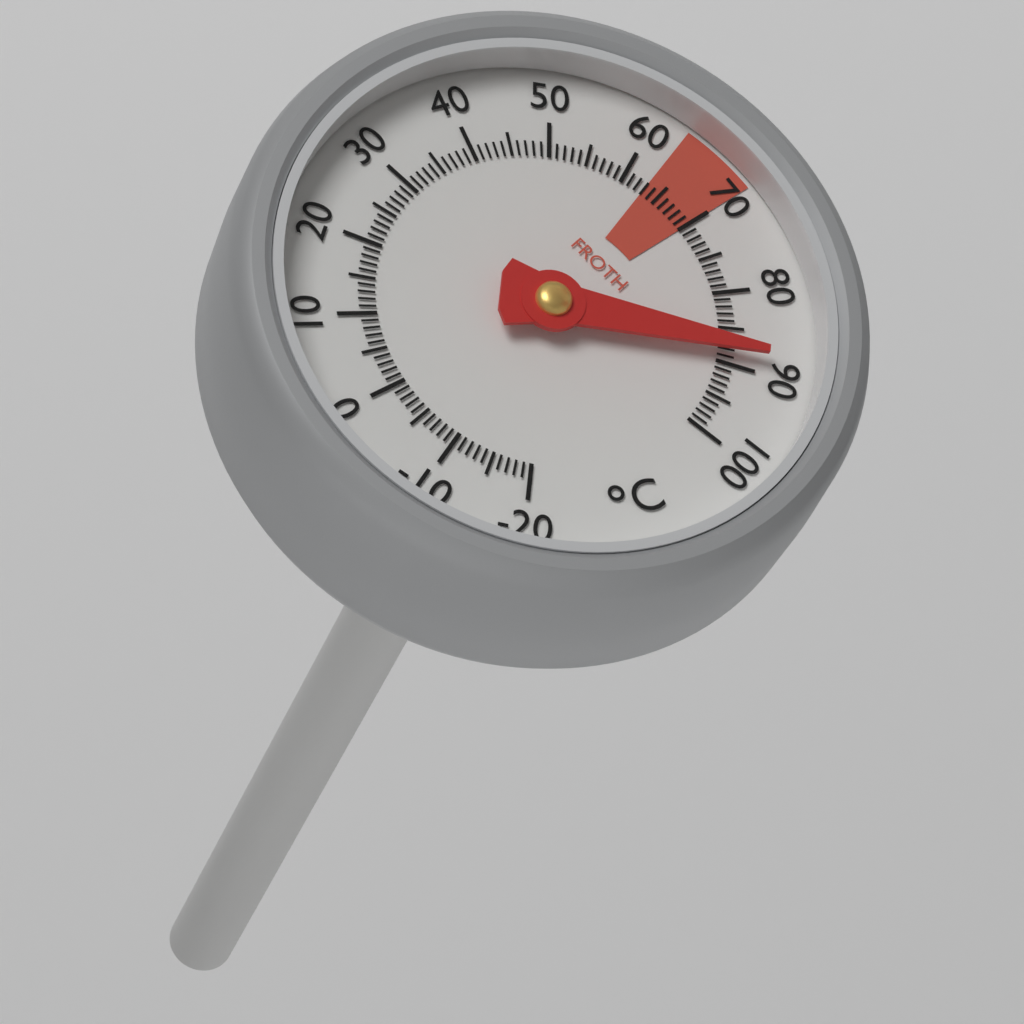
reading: 88 °C
